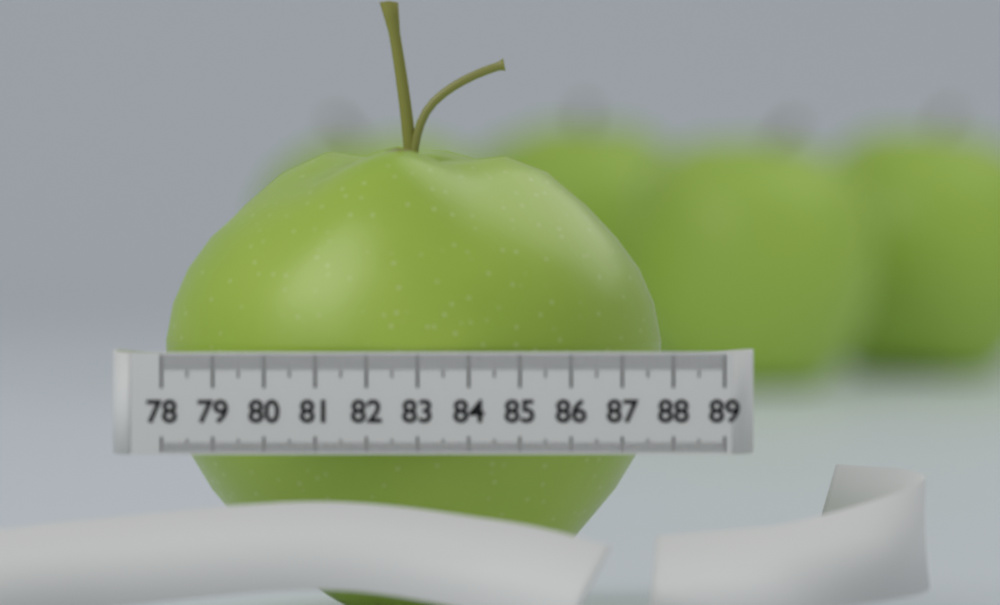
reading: 87.9 (no unit)
